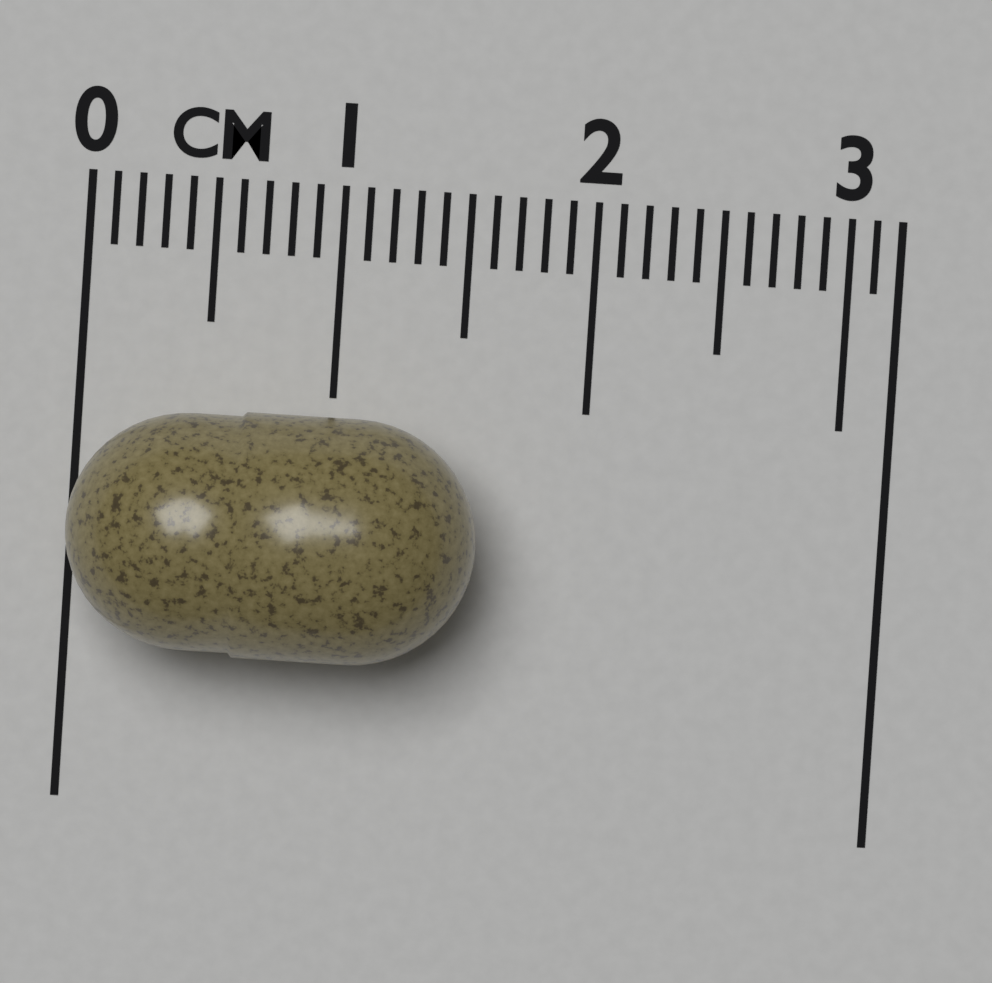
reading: 1.6 cm
